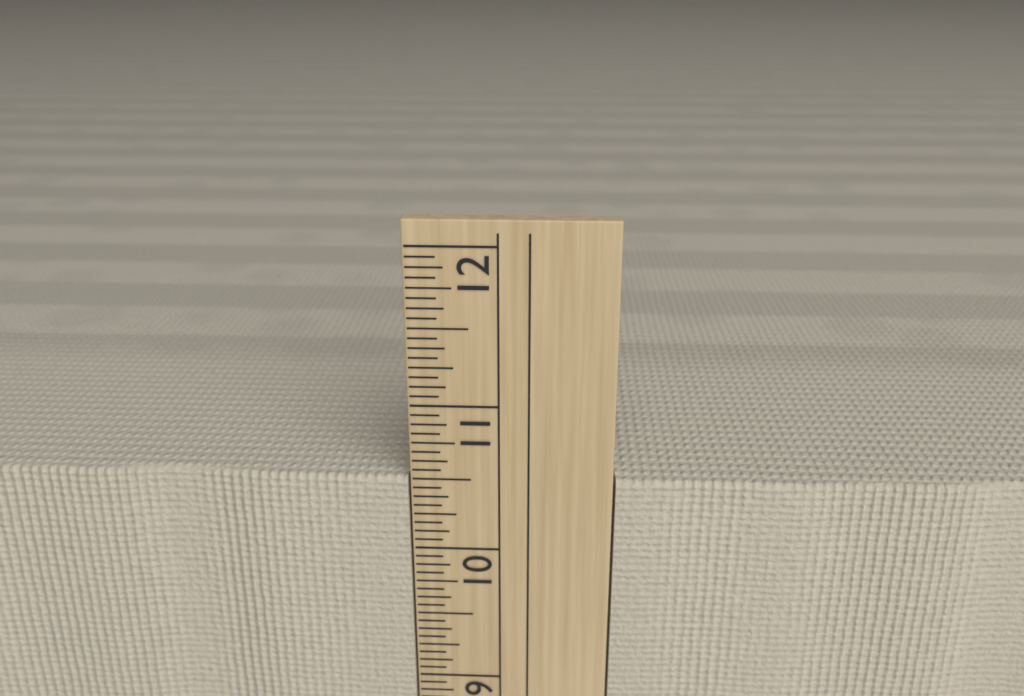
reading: 10.5000 in
